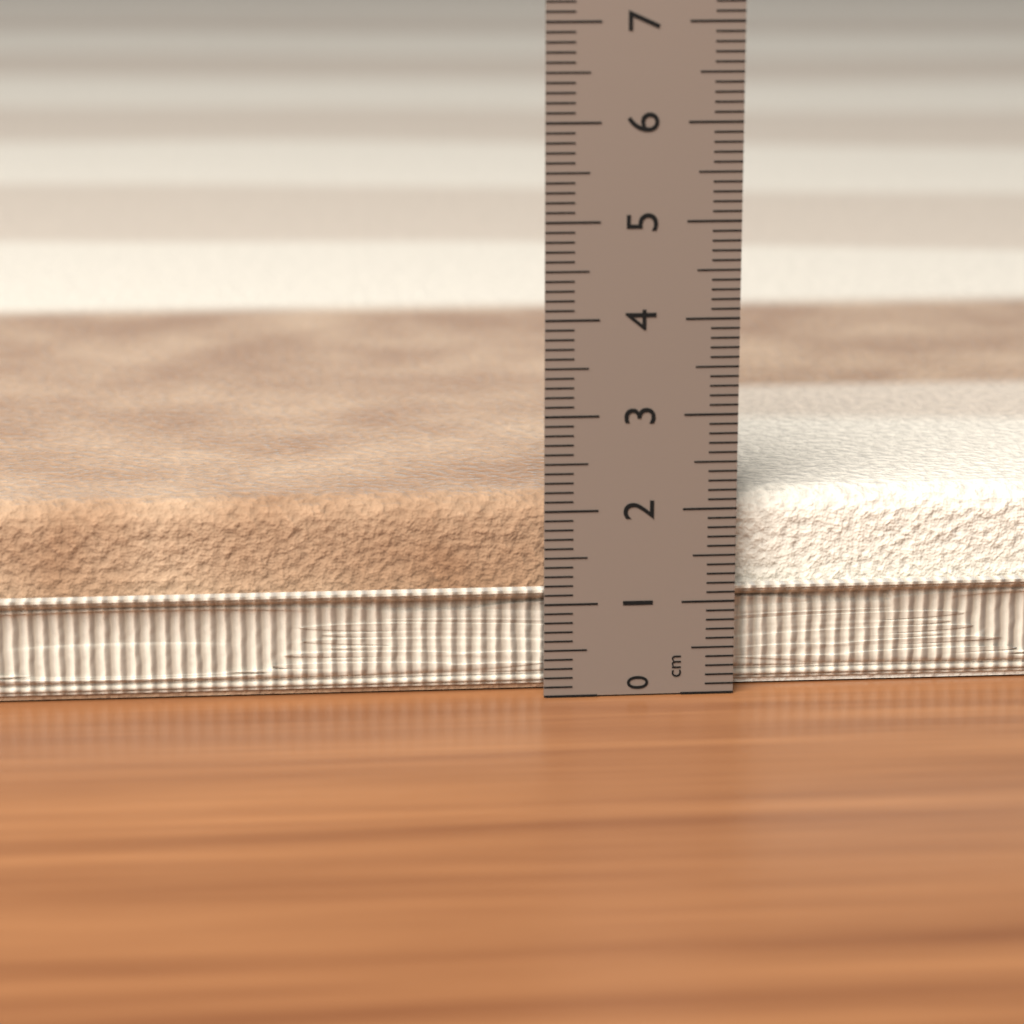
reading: 2.1 cm
